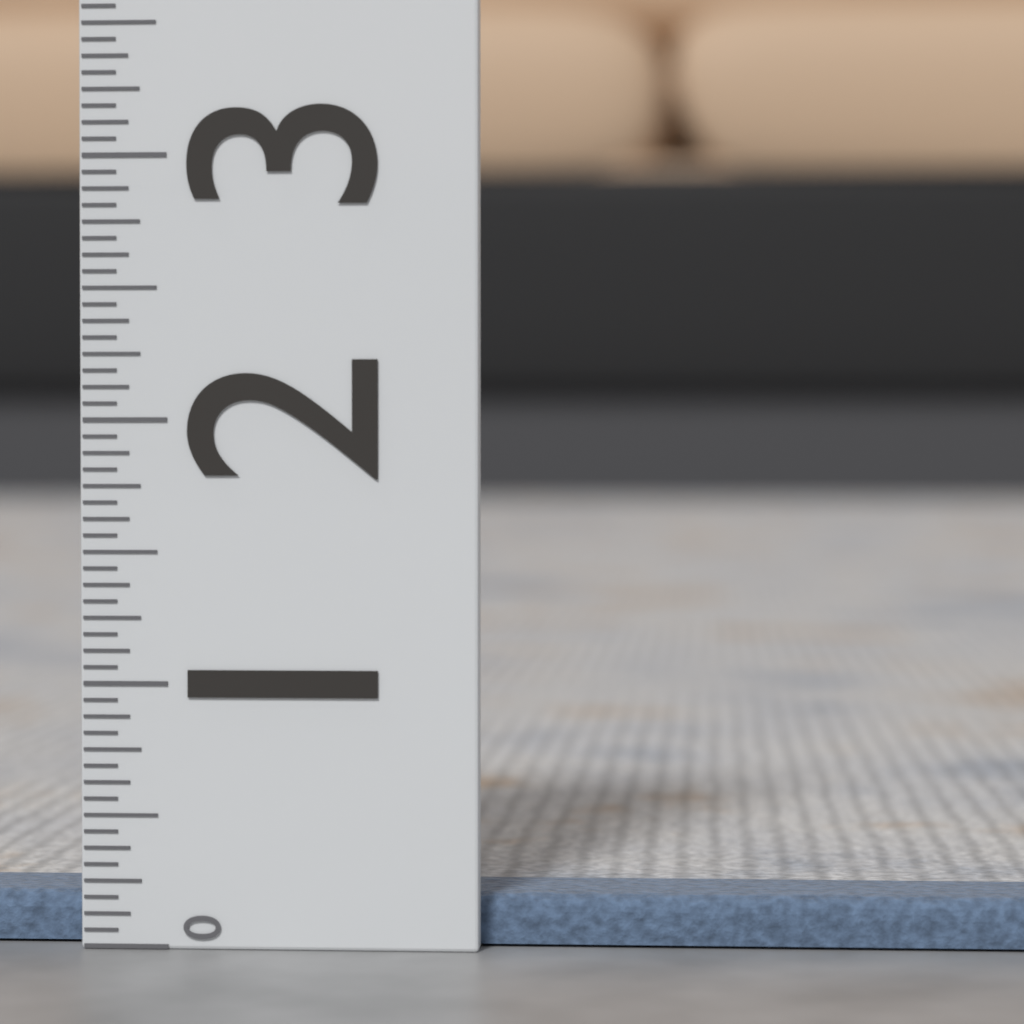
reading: 0.1875 (no unit)
